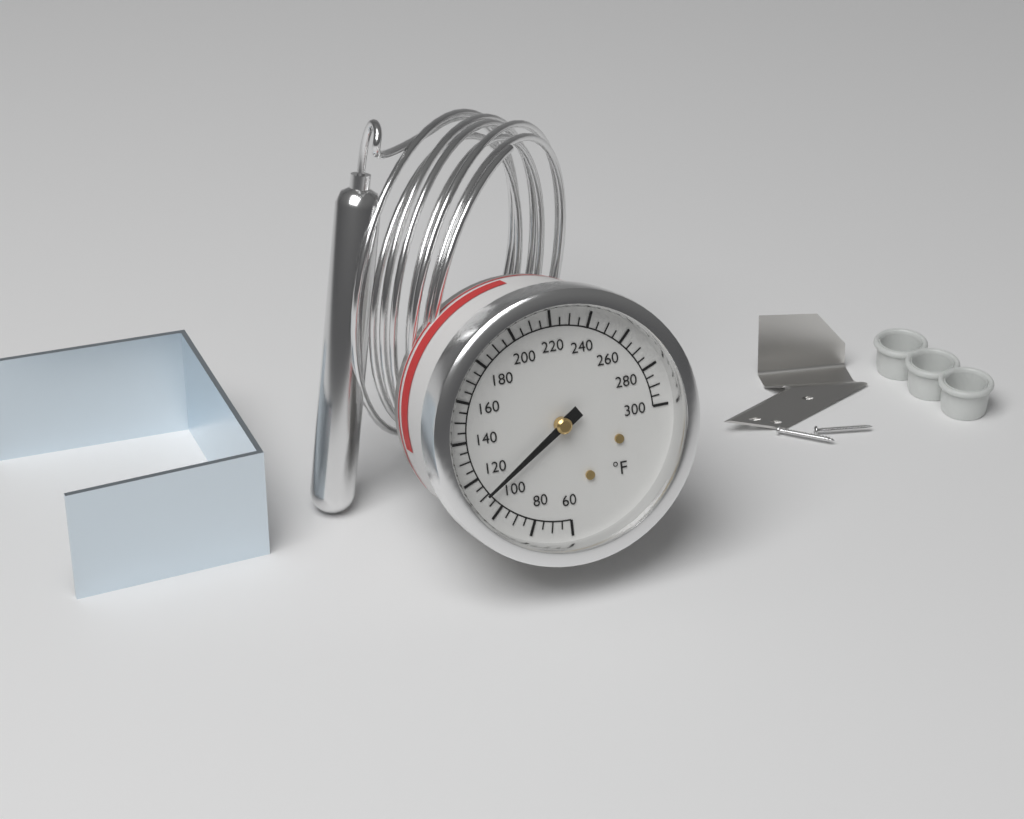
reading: 110 °F
